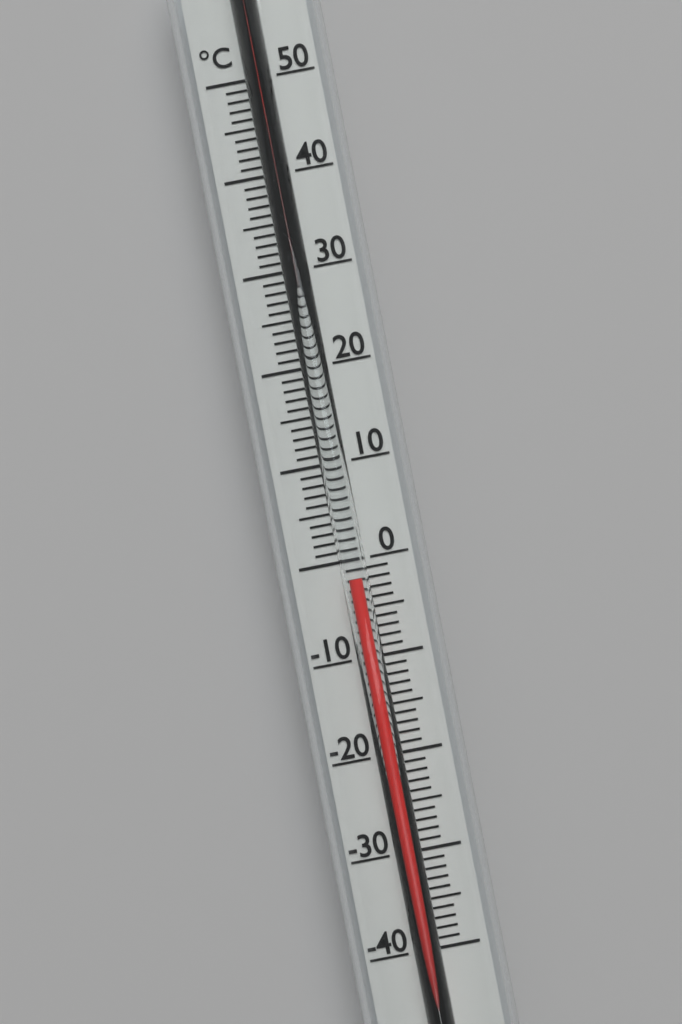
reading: -2 °C
